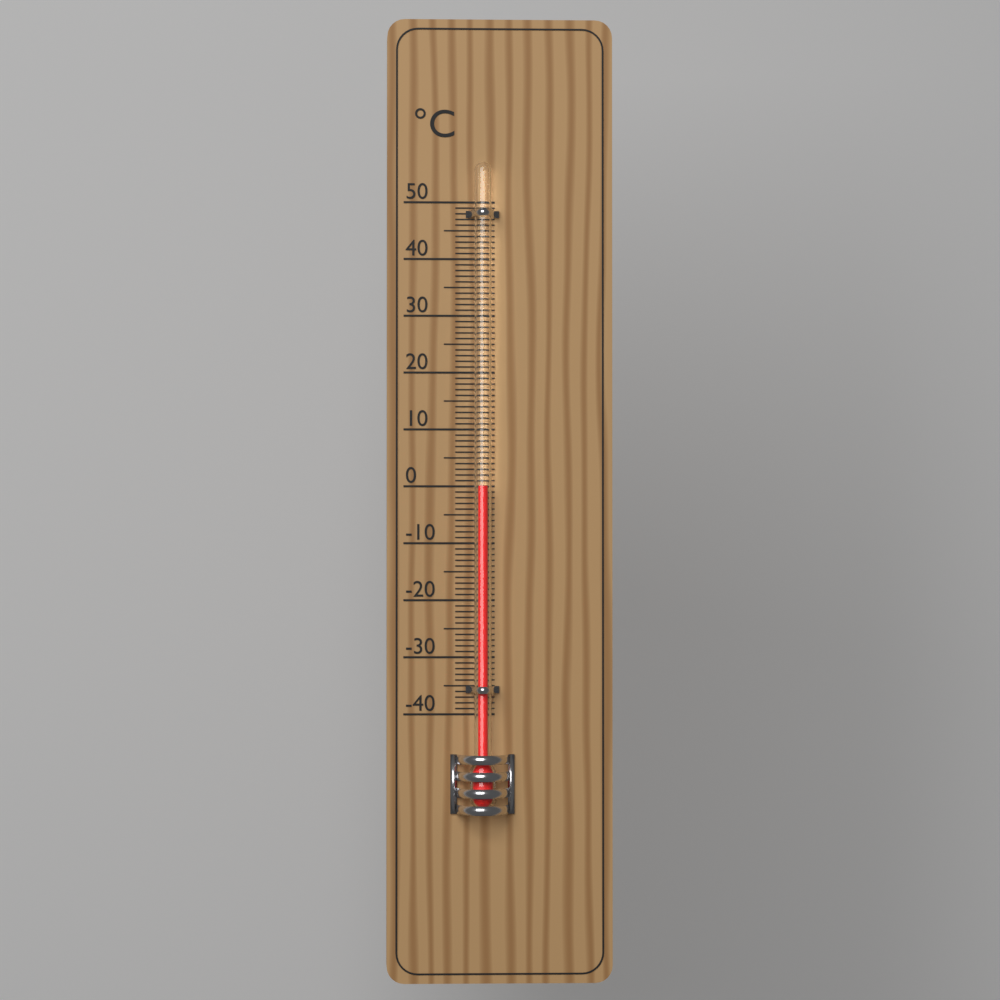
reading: 0 °C
